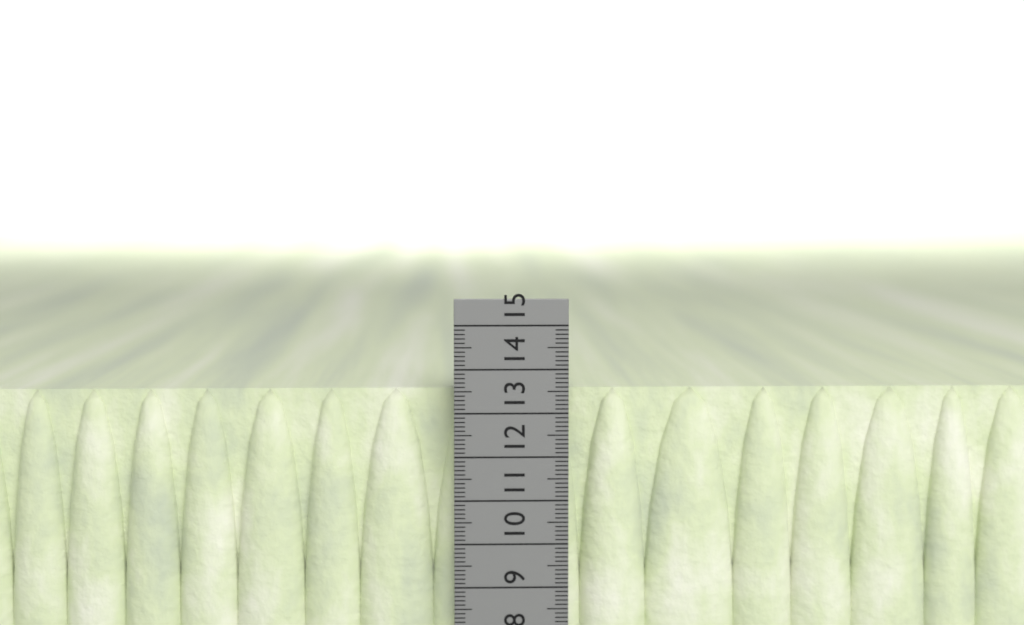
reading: 13.5 cm
